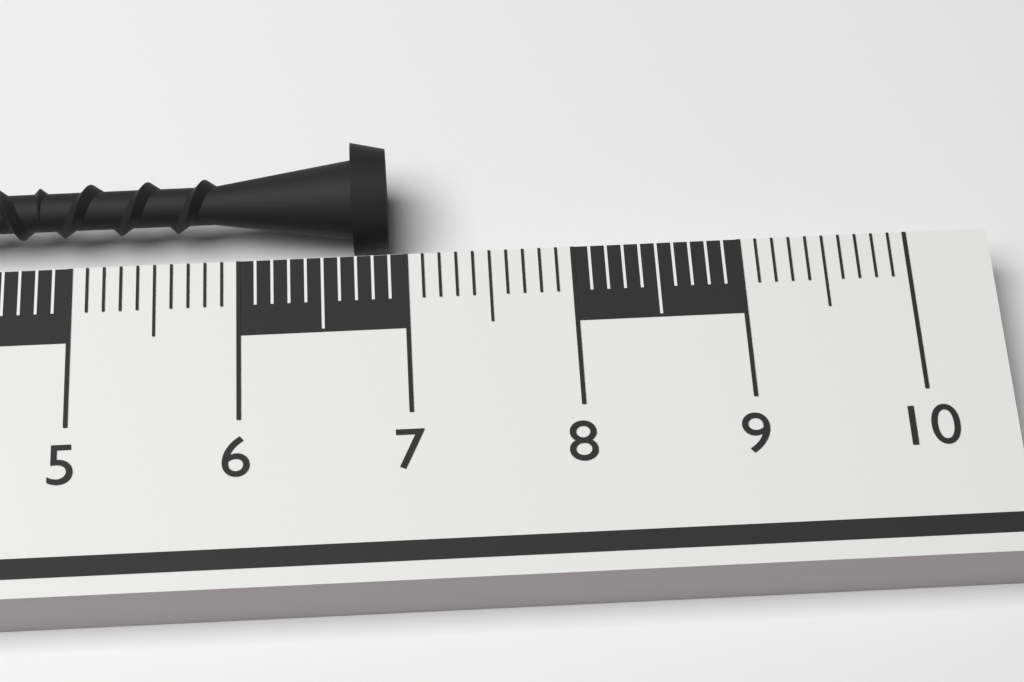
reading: 6.9 cm
